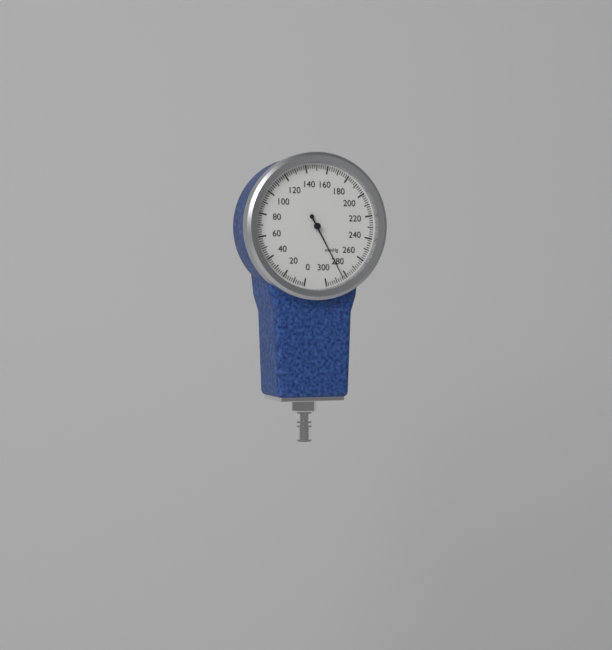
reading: 284 mmHg
